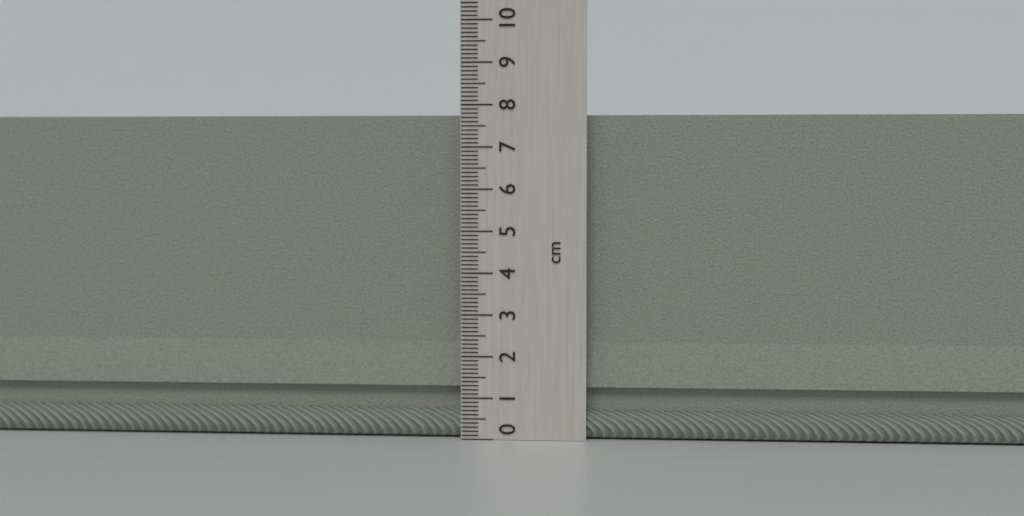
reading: 7.8 cm
